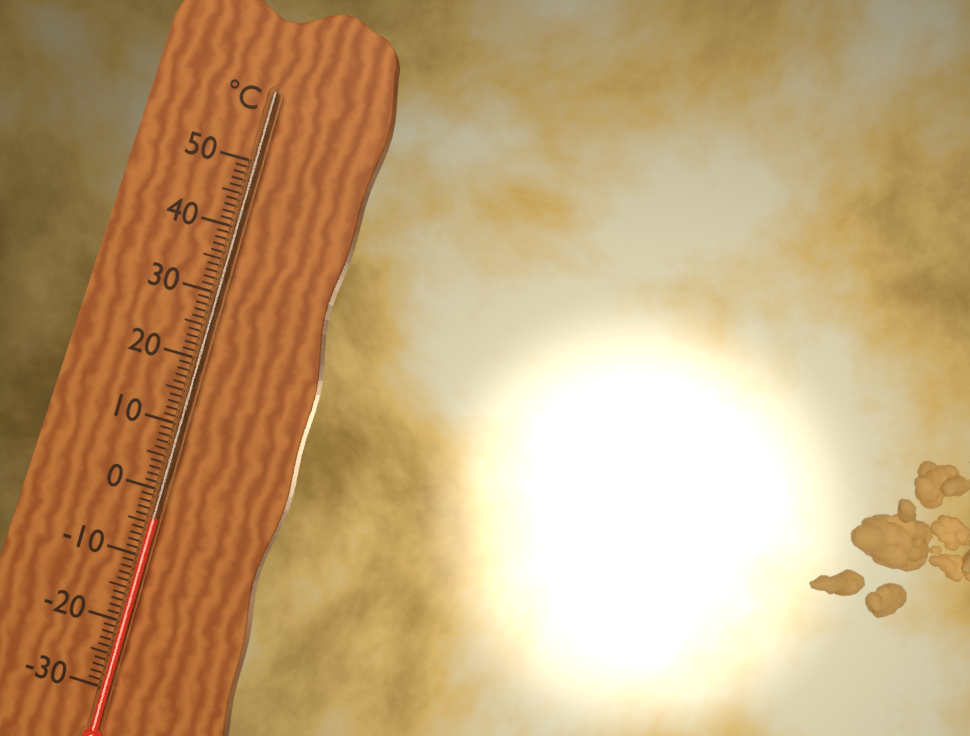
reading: -4 °C
